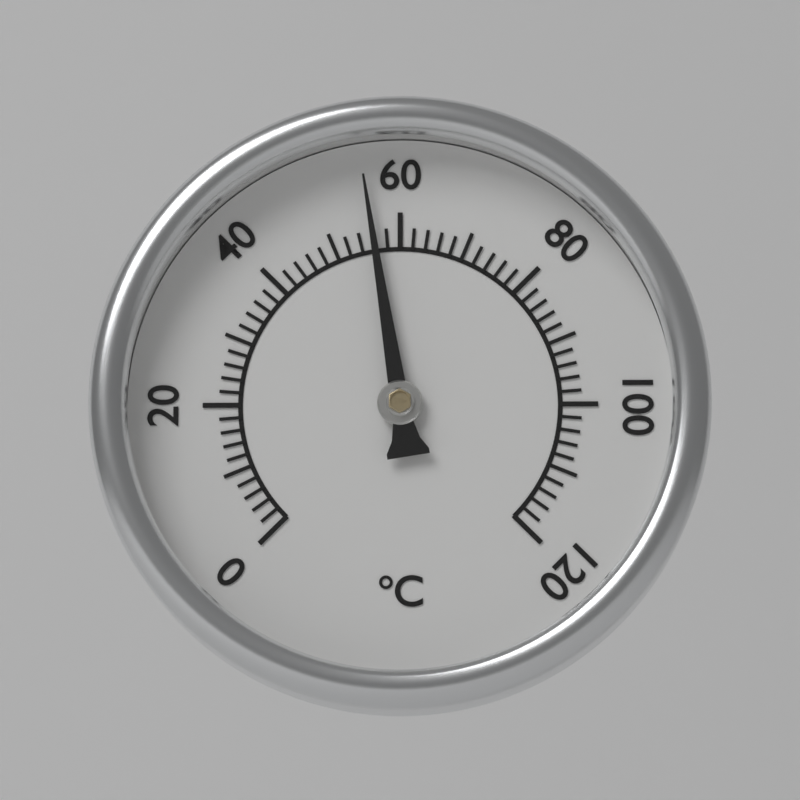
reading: 56 °C
